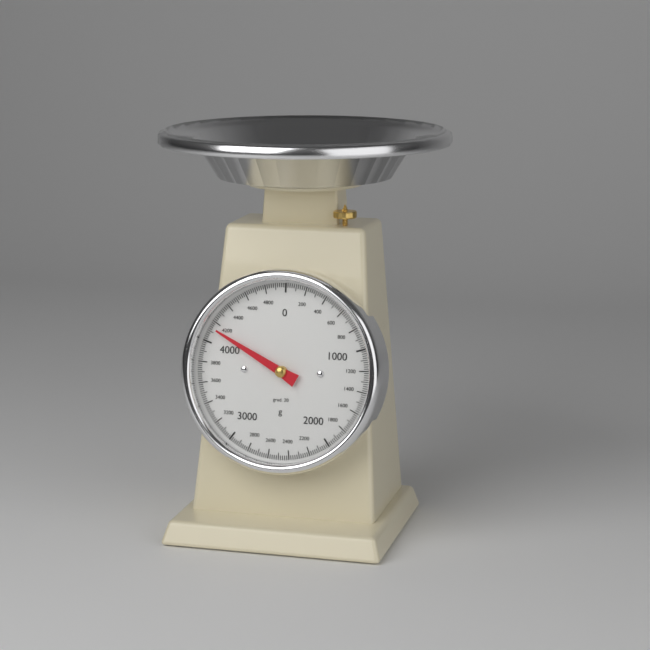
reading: 4140 g
